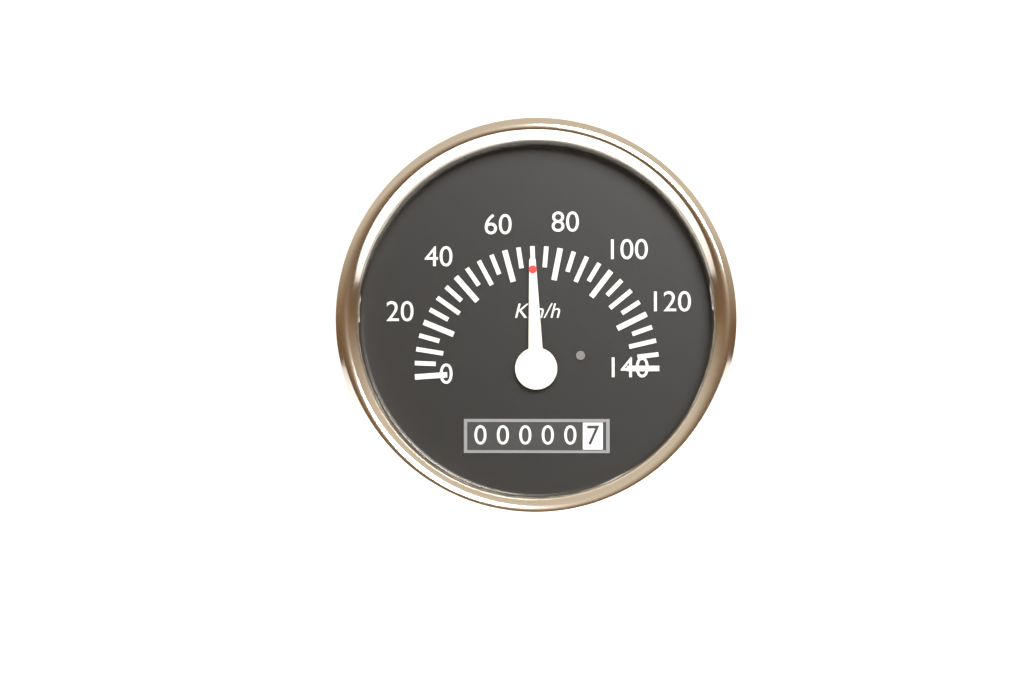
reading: 70 km/h
